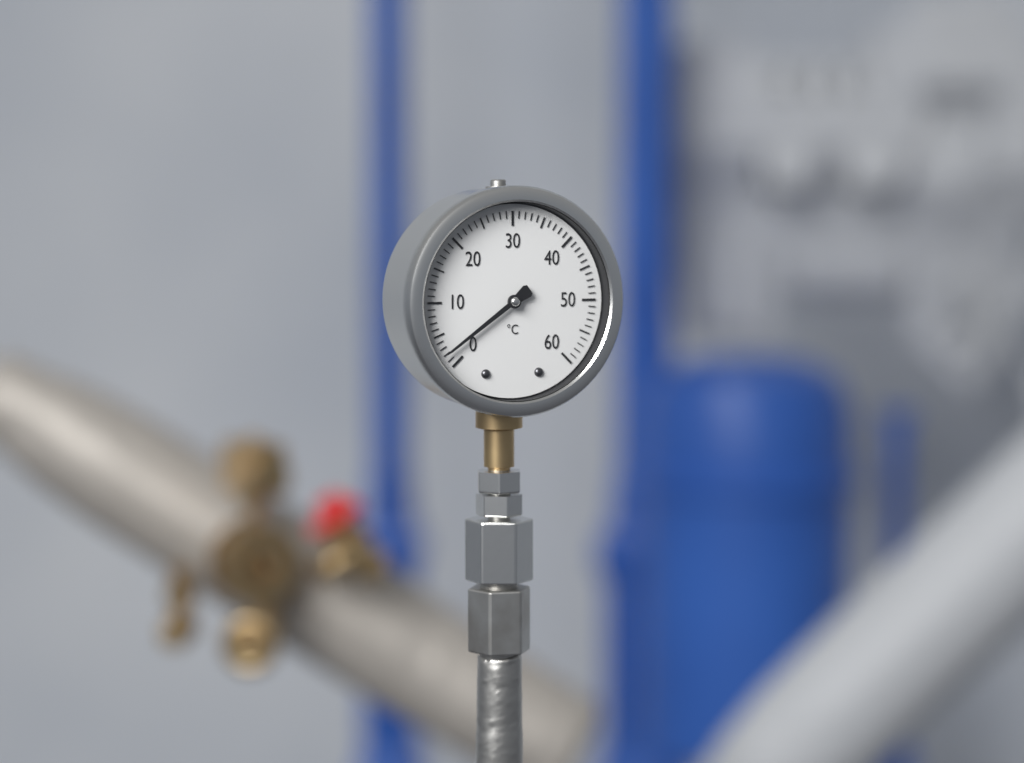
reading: 2 °C
